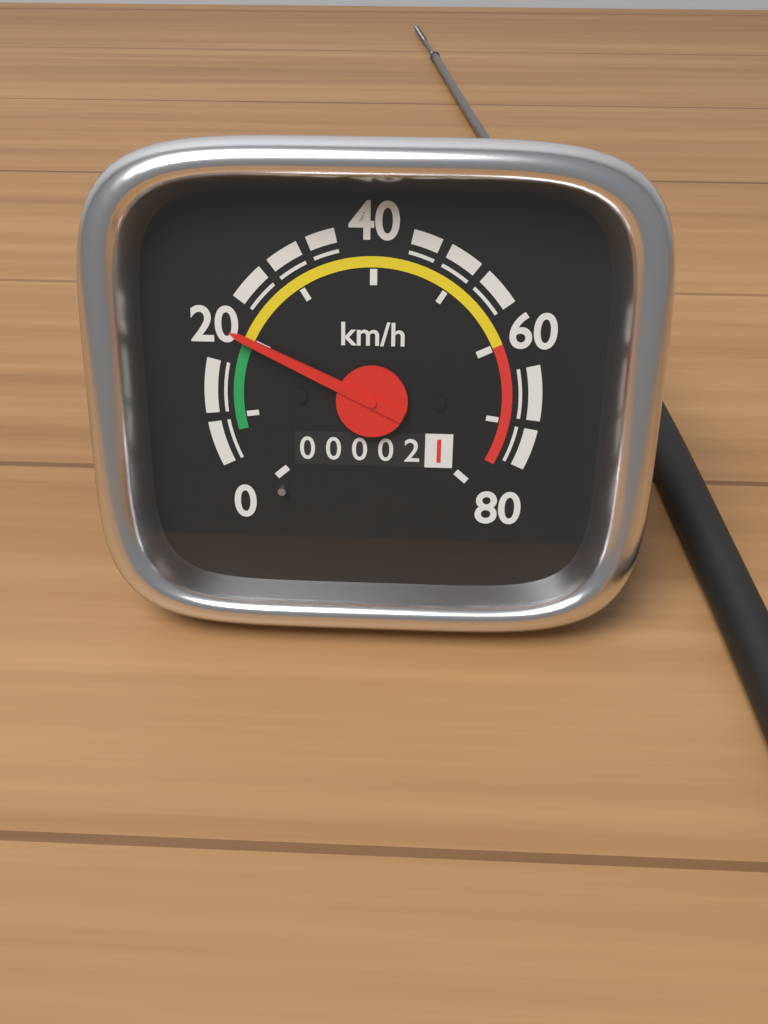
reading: 20 km/h
